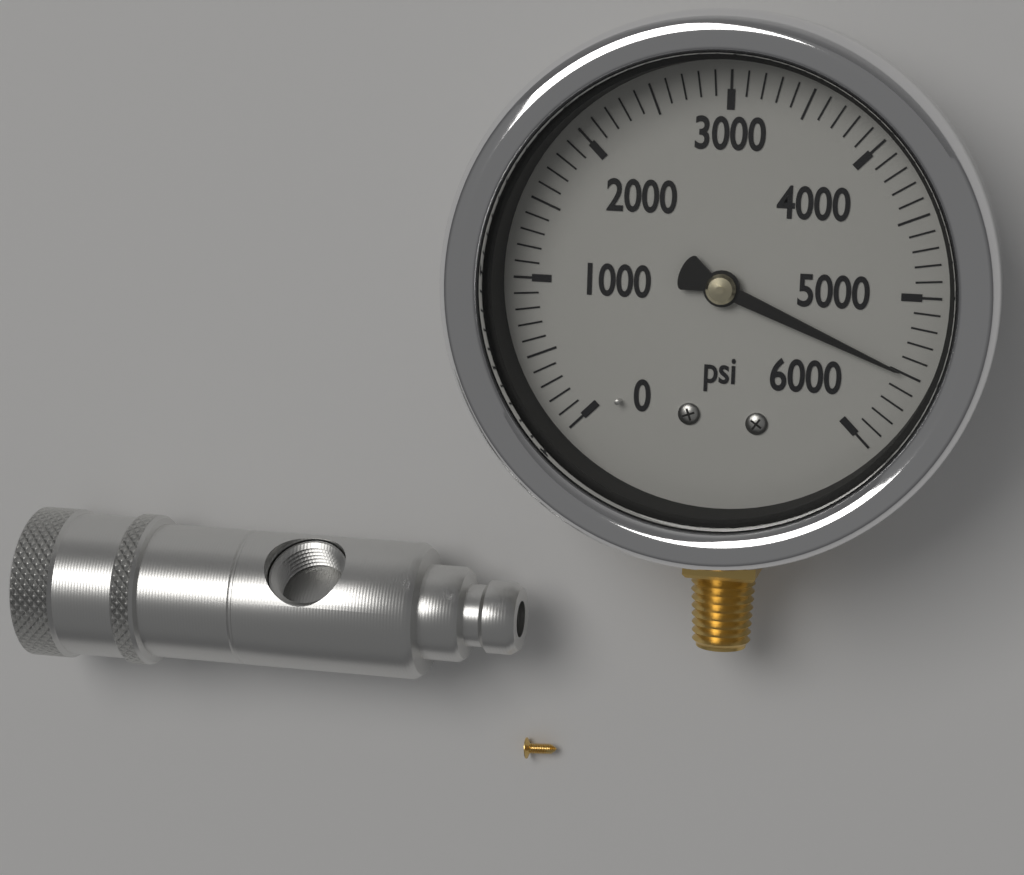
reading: 5500 psi
